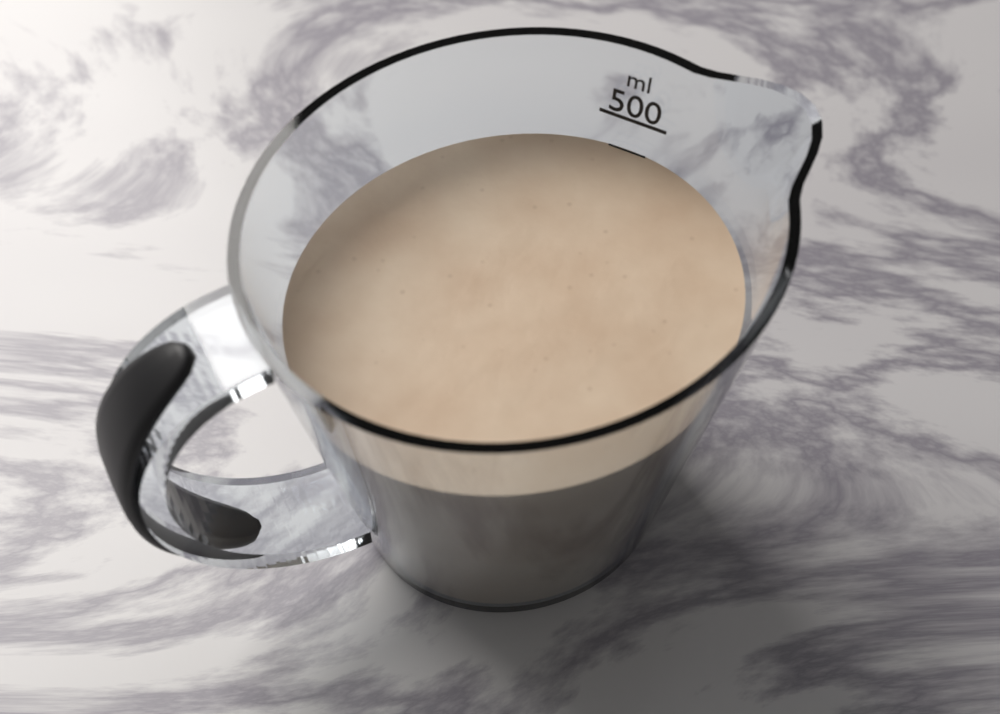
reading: 450 ml
